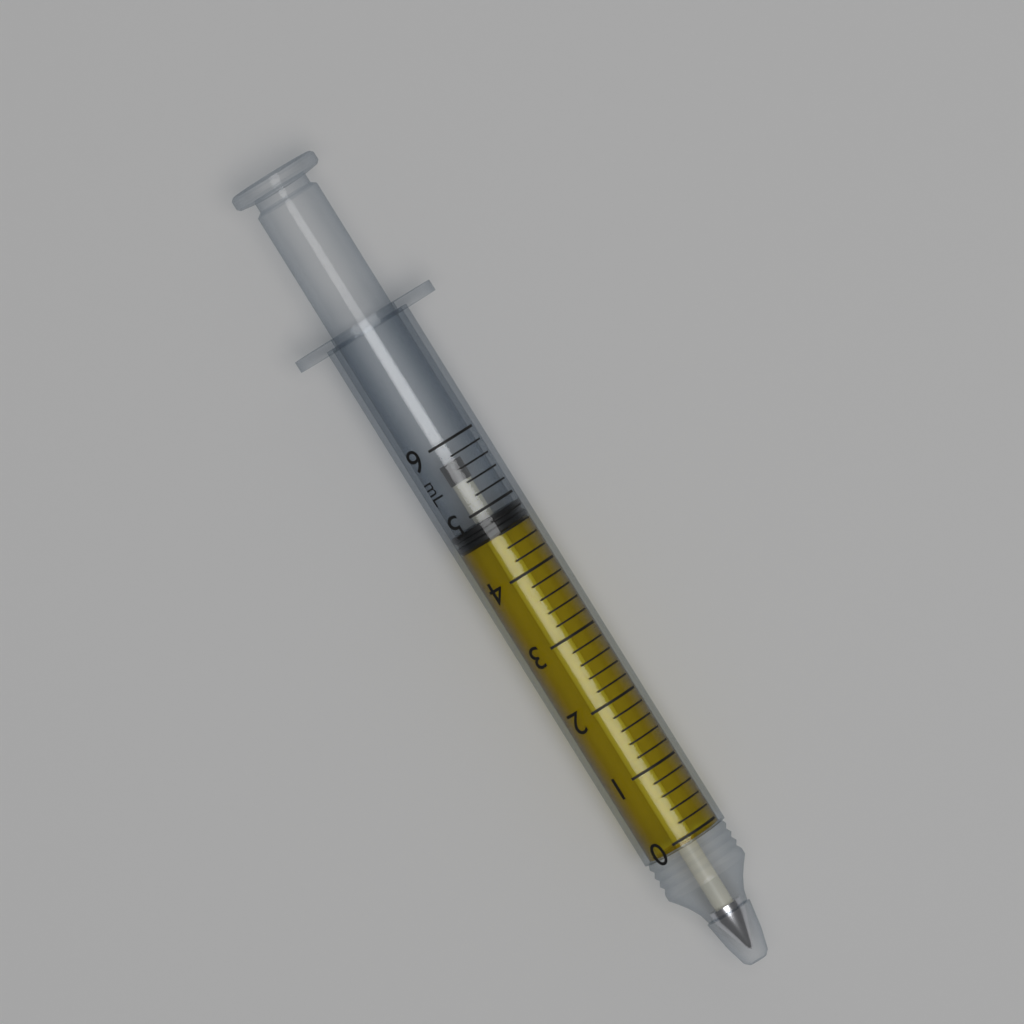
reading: 4.6 mL
